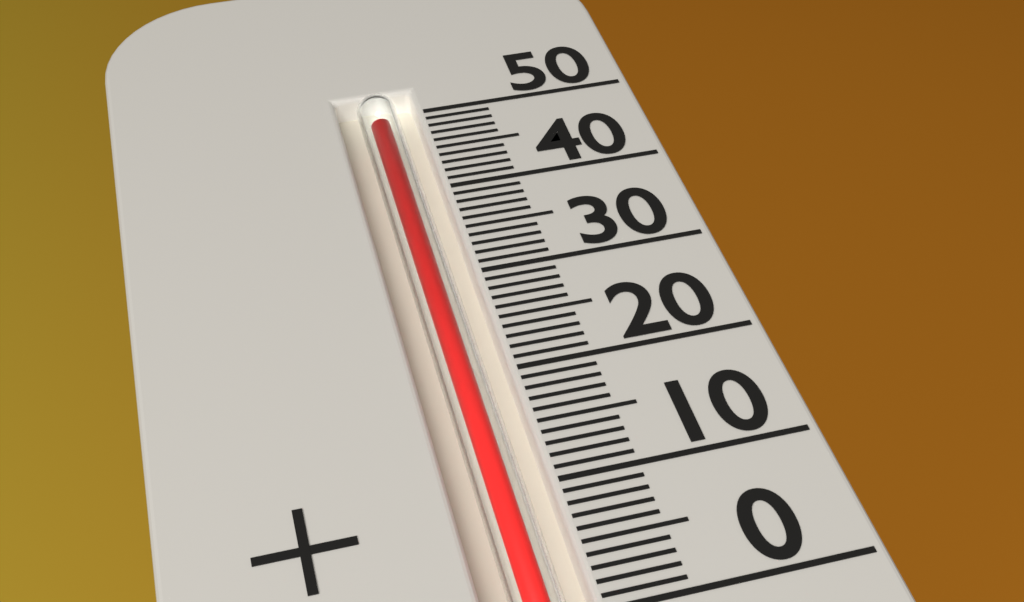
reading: 49 (no unit)
